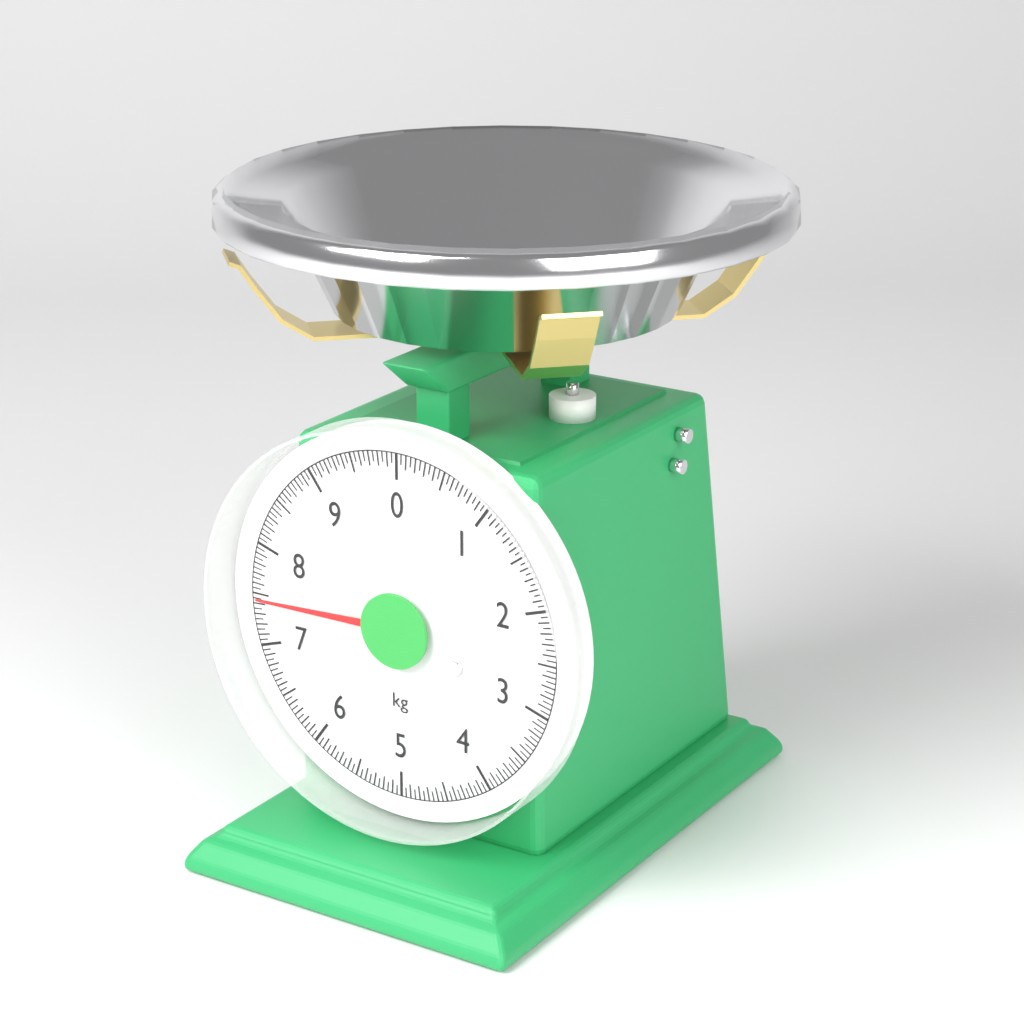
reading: 7.45 kg
